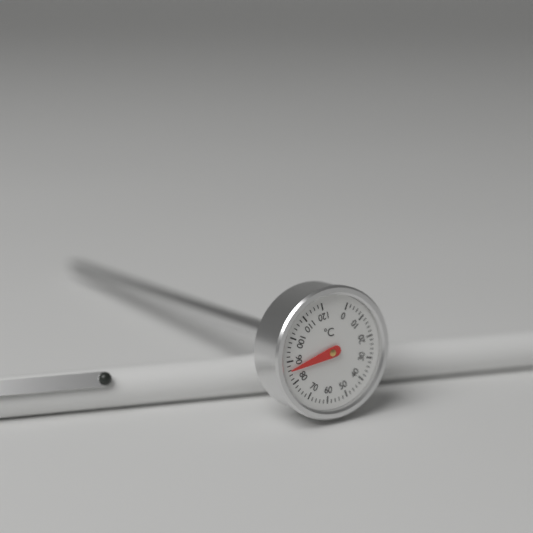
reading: 86 °C
